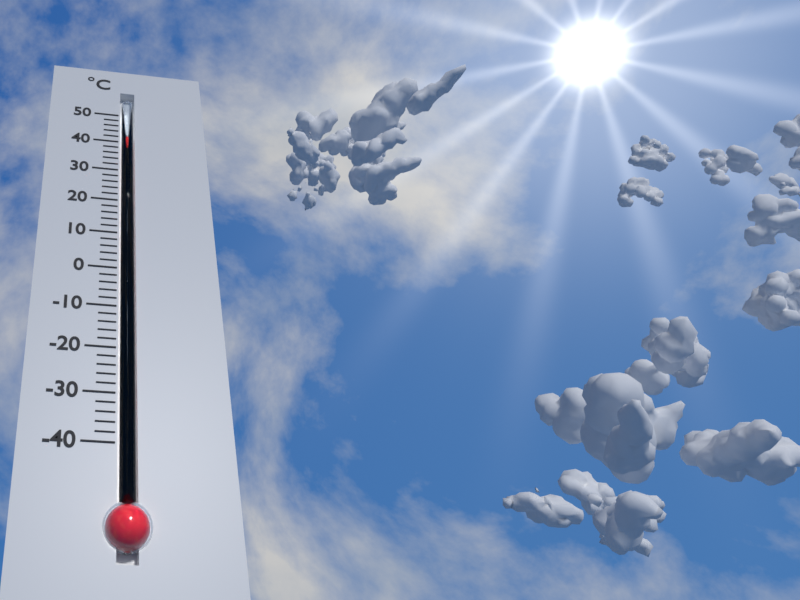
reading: 42 °C
